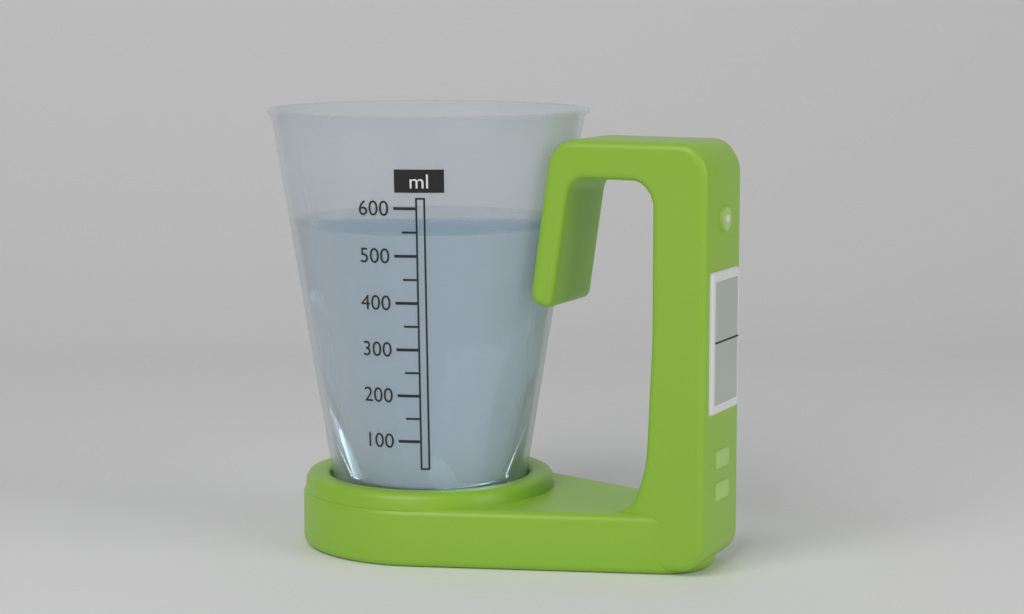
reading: 550 ml
